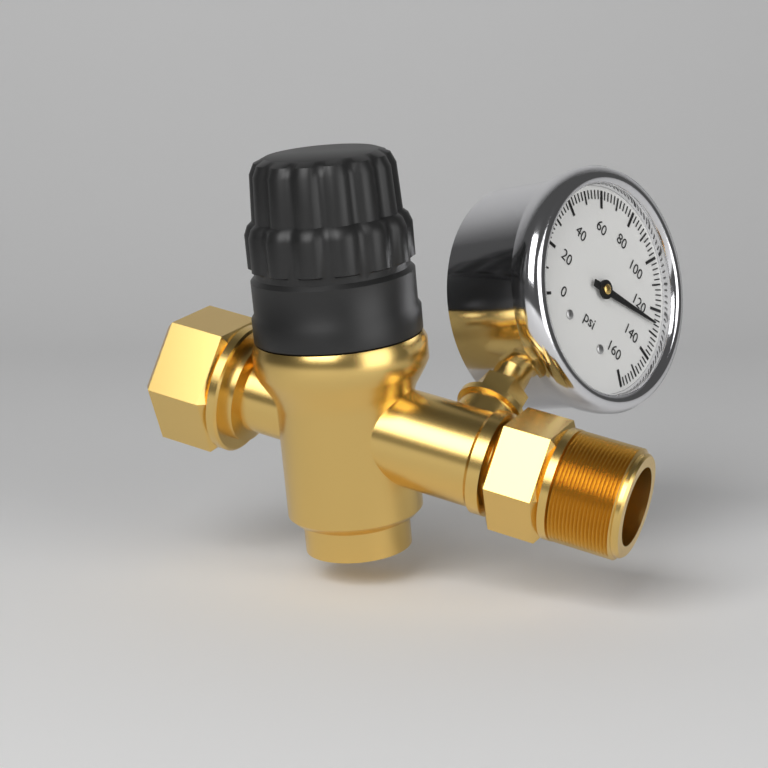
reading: 126 psi
